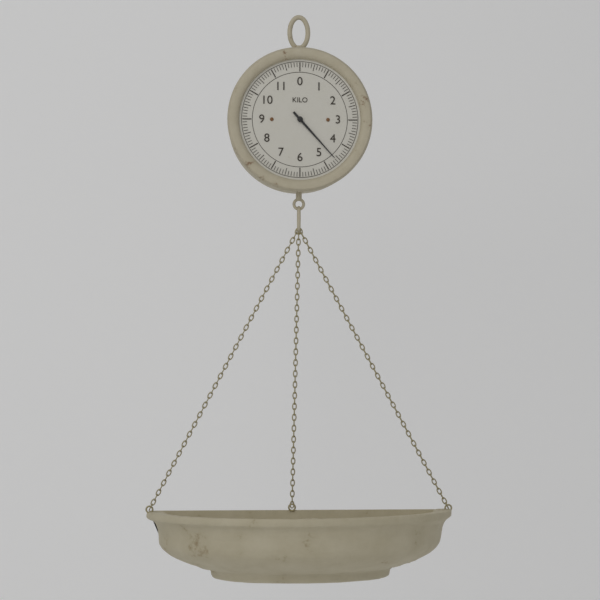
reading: 4.6 kg
